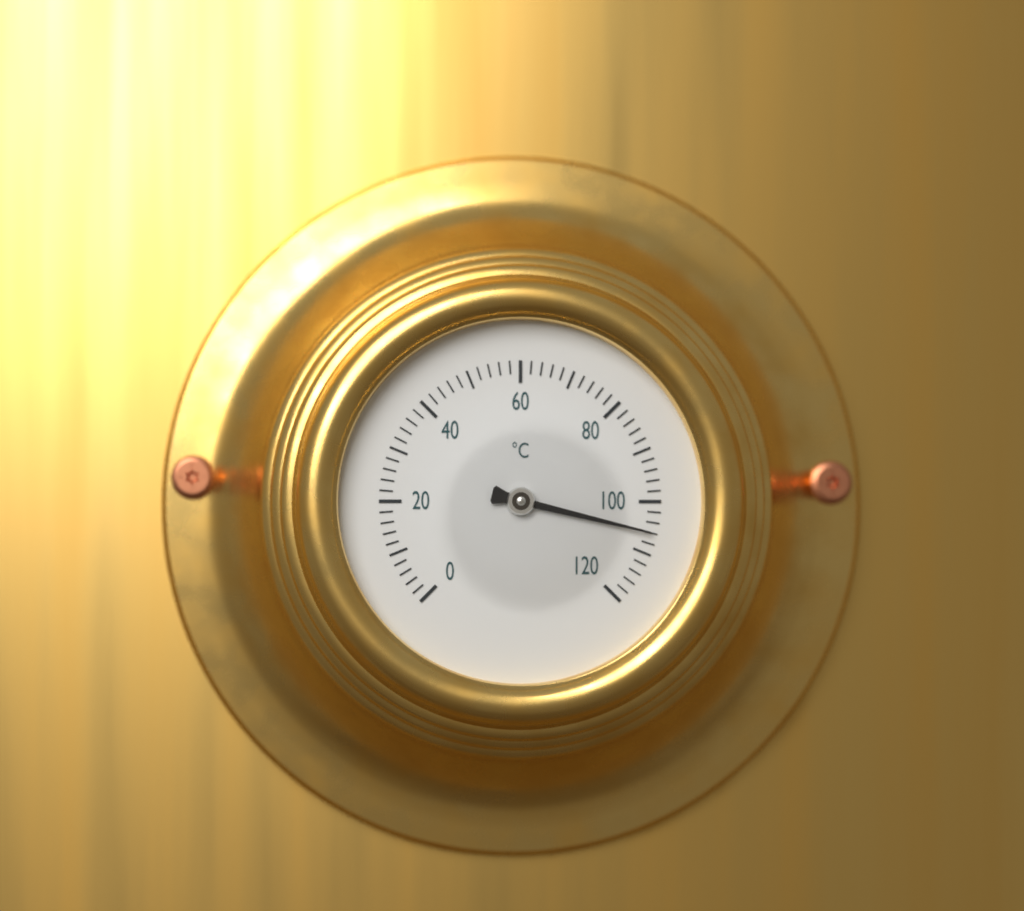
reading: 106 °C
